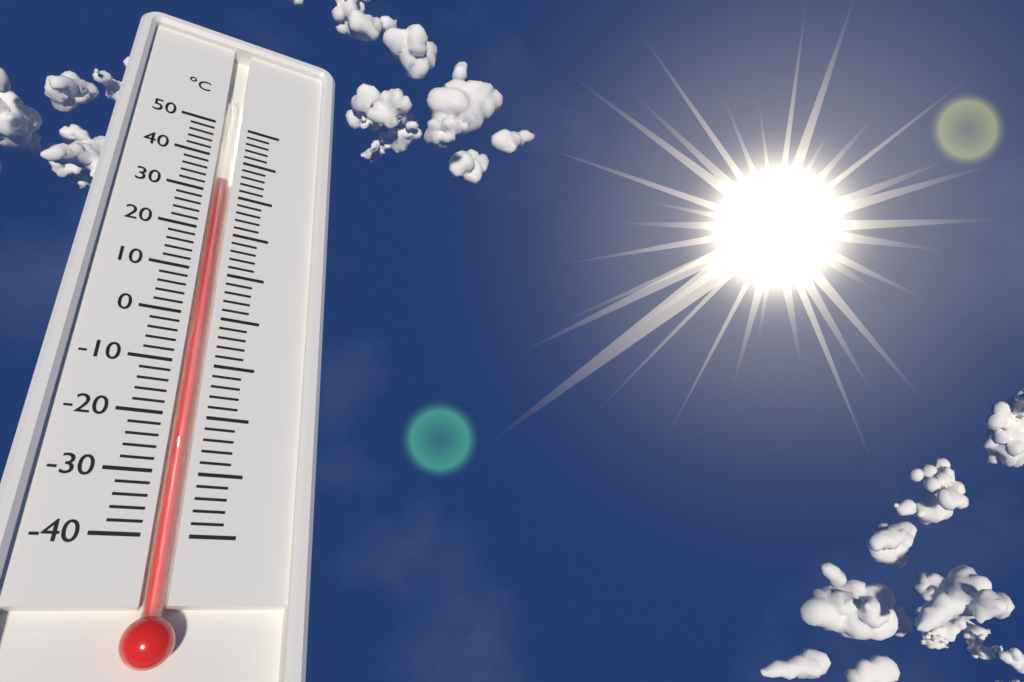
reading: 34 °C
